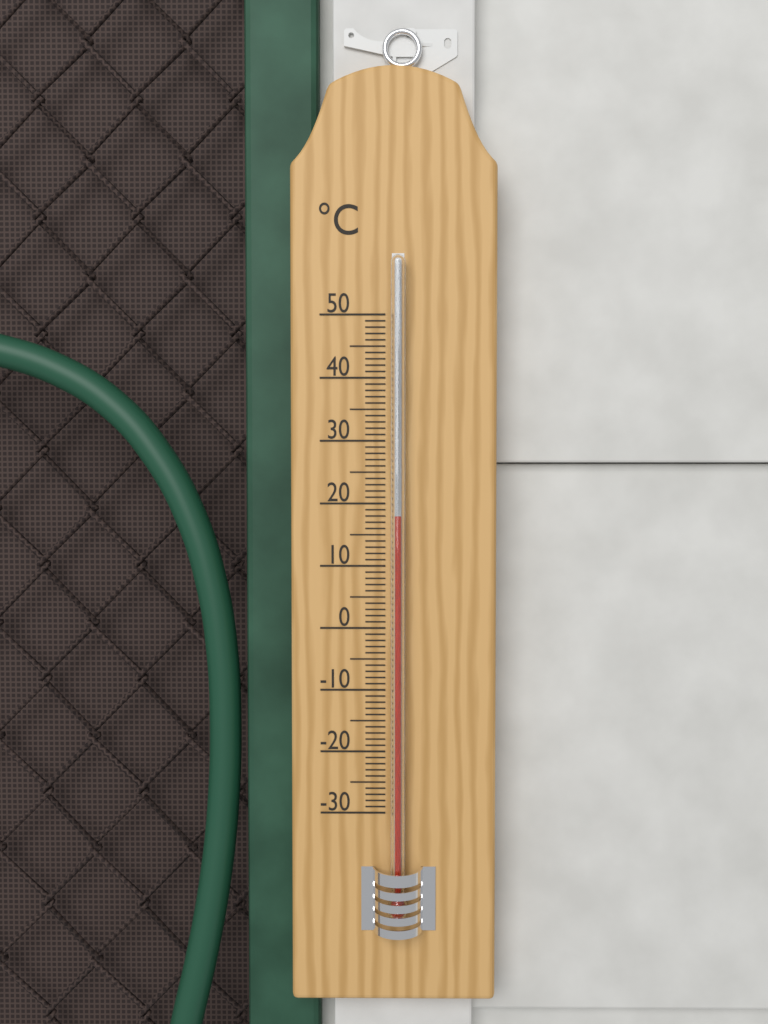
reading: 18 °C
